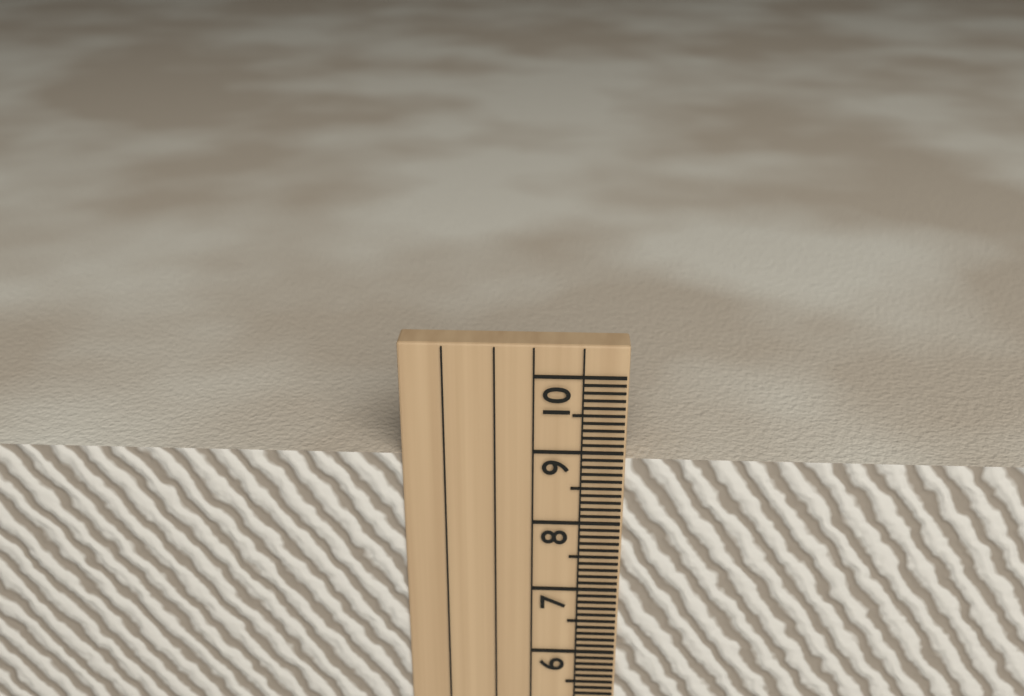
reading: 8.9 cm
